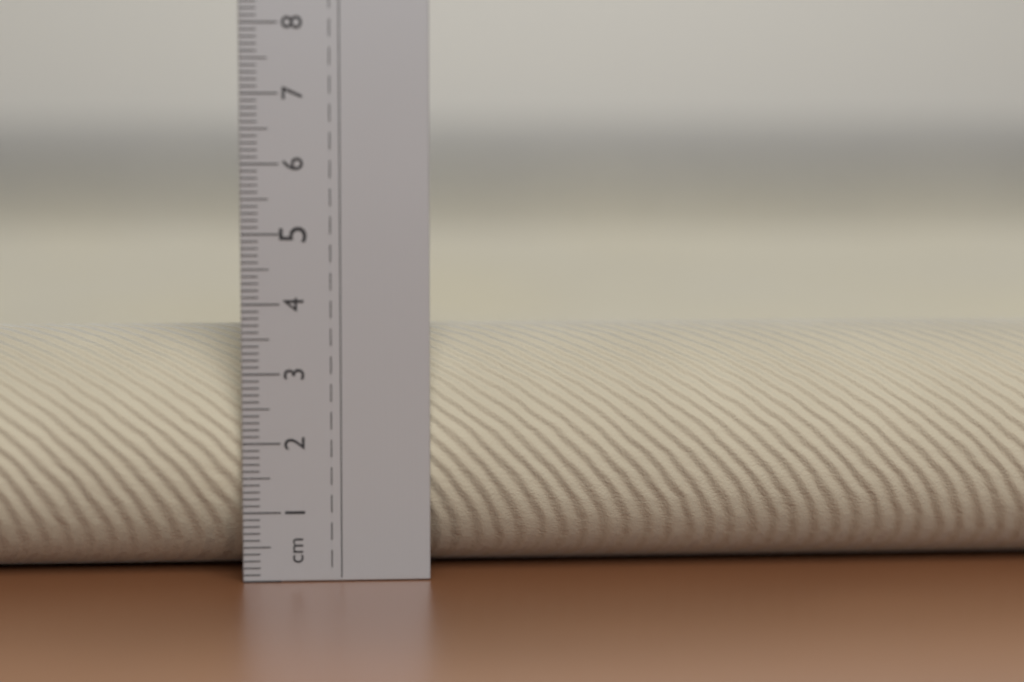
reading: 3.6 cm
